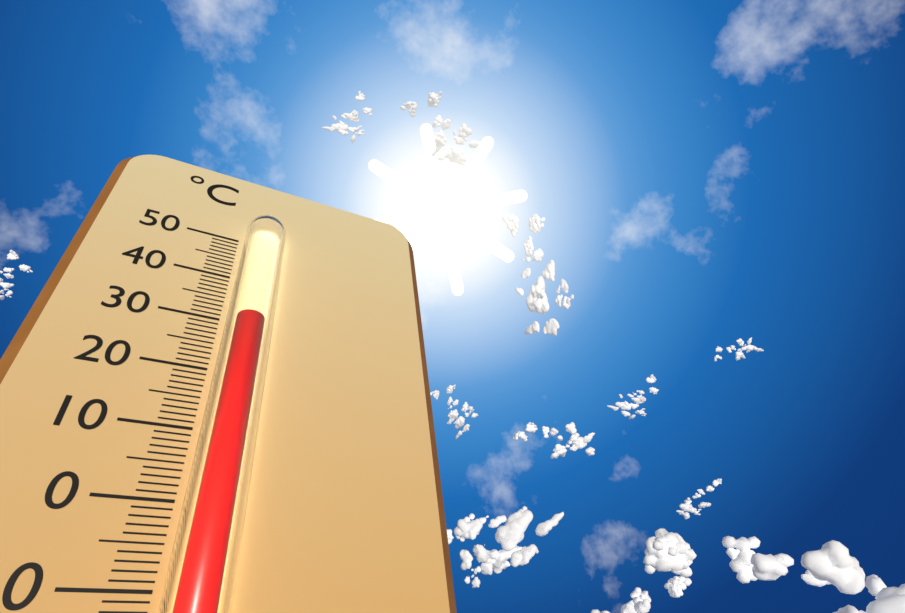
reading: 29 °C
